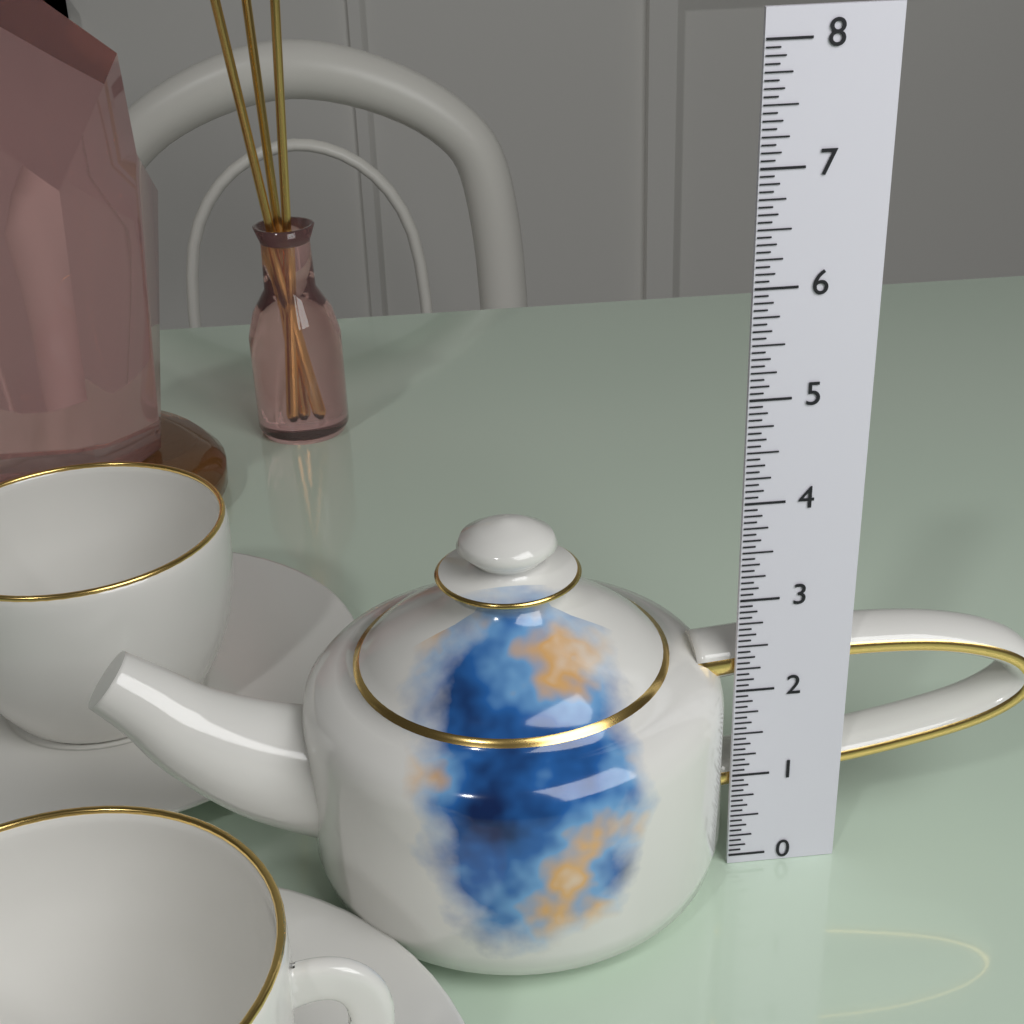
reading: 3.8125 (no unit)
